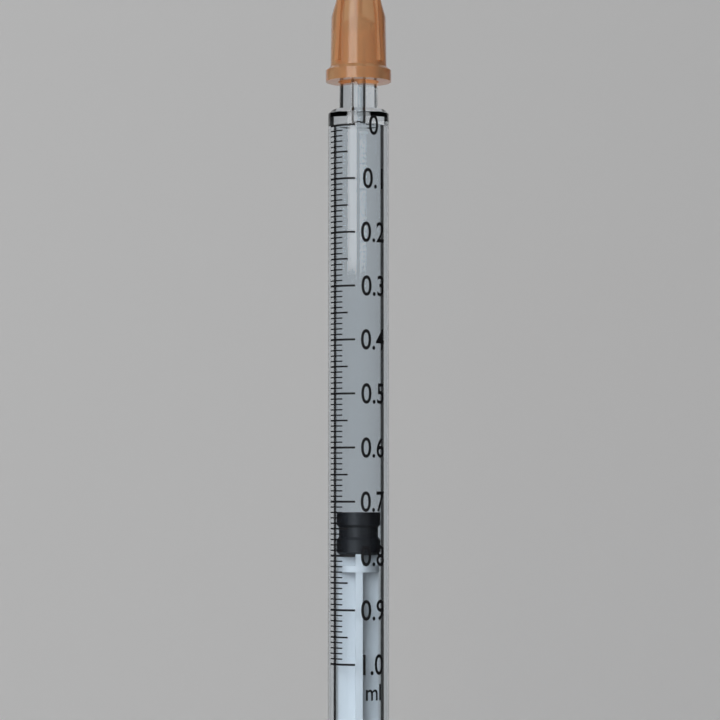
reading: 0.72 ml
